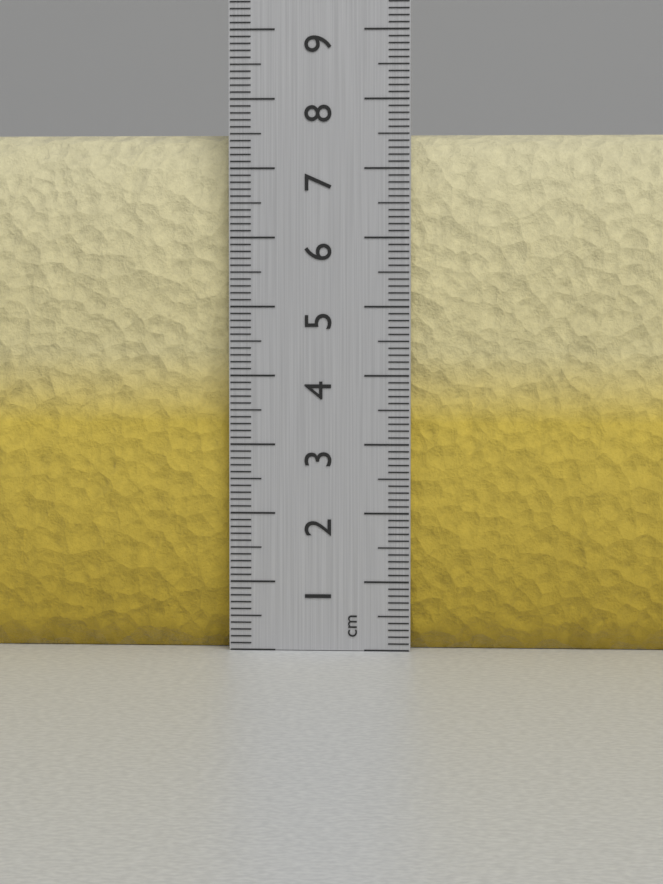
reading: 7.5 cm
